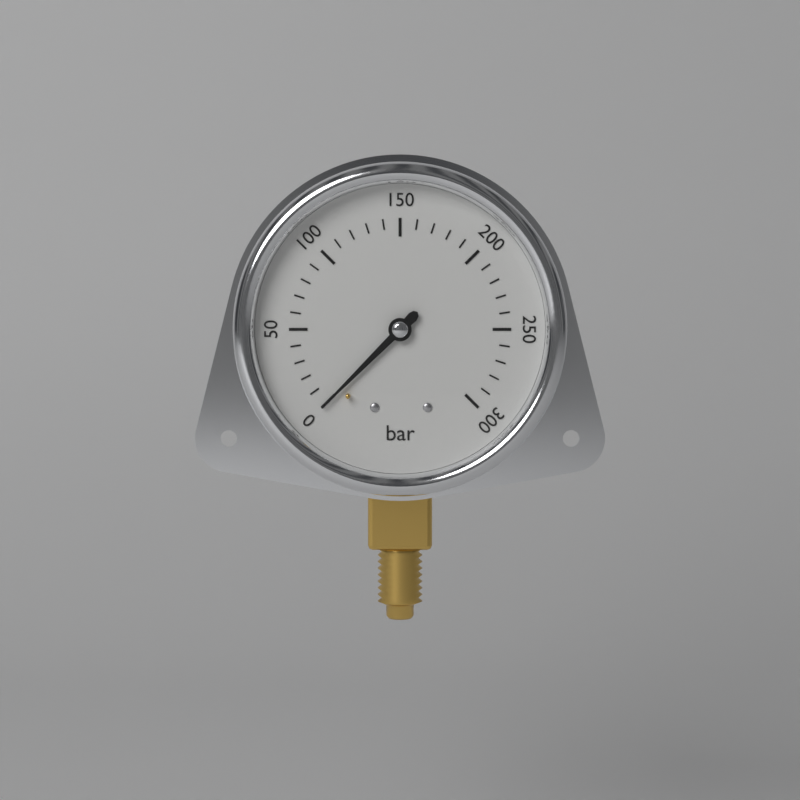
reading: 0 bar
